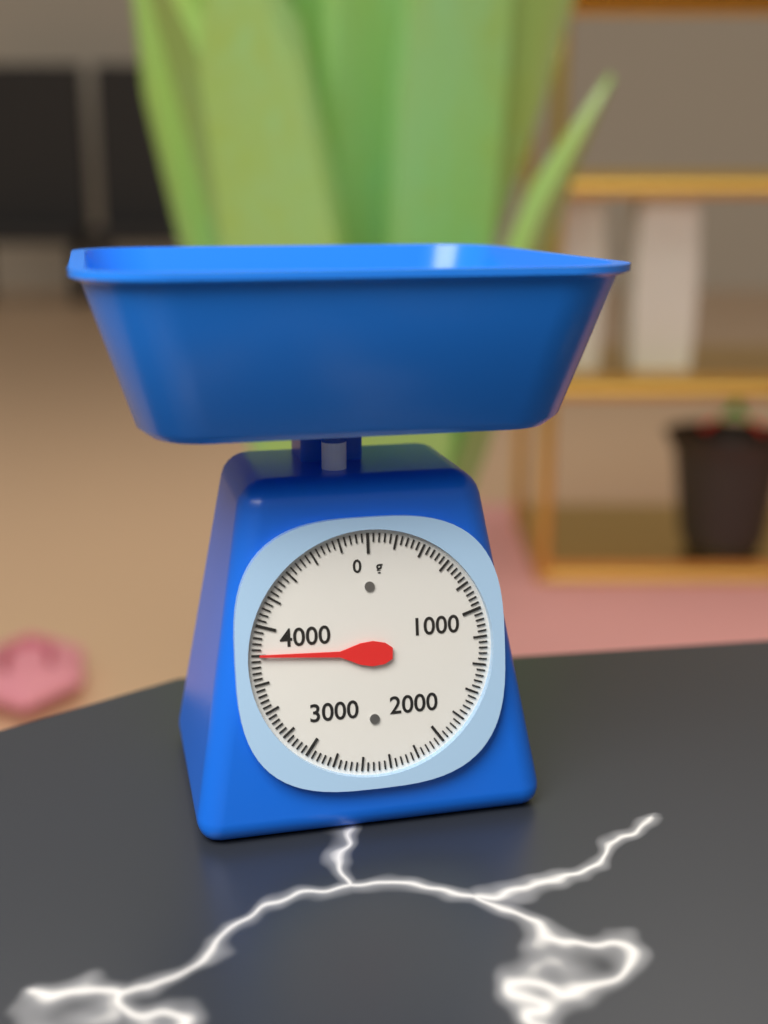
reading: 3800 g
